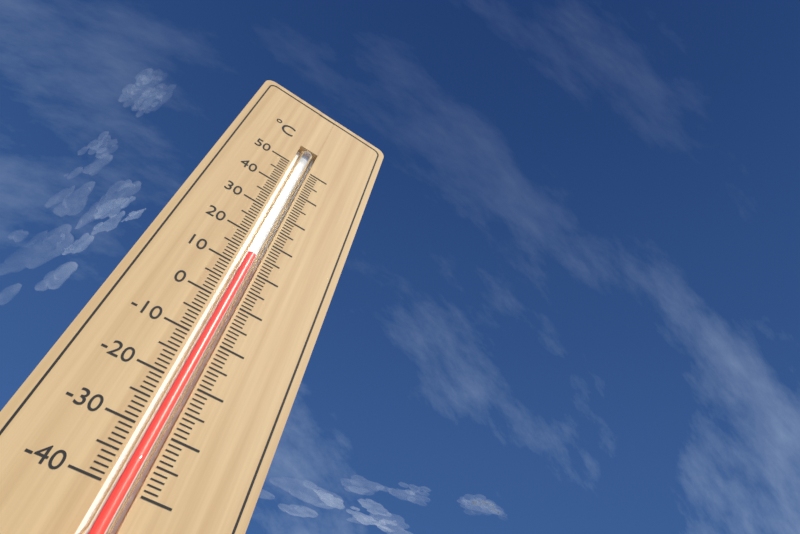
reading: 14 °C
